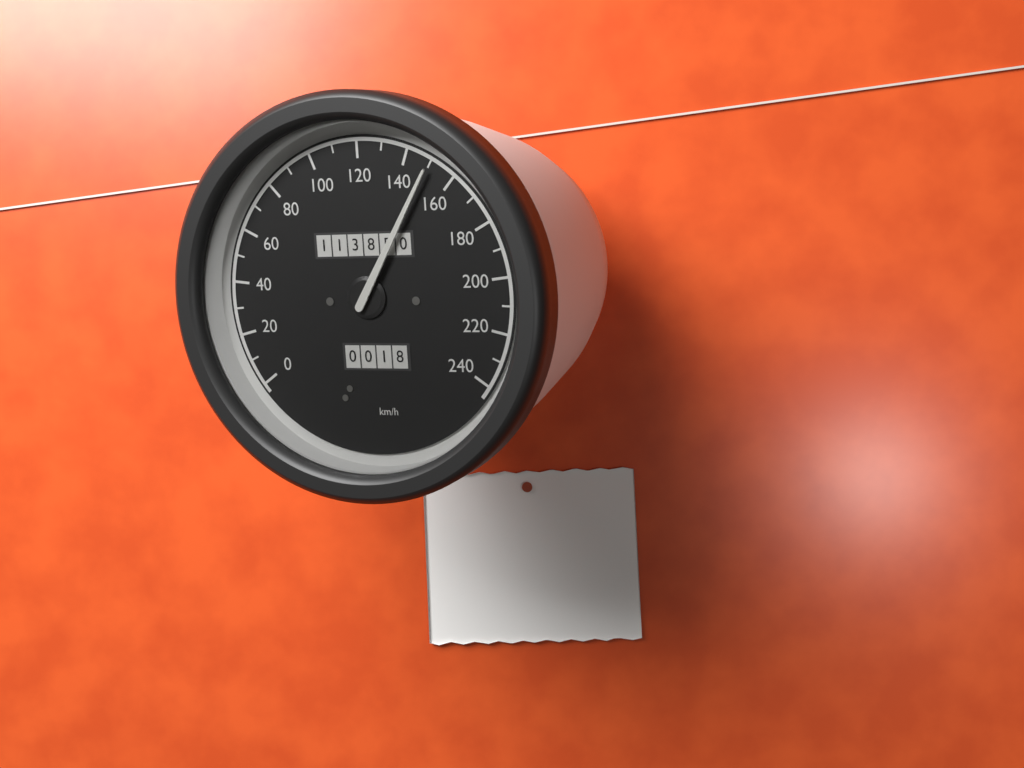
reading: 150 km/h
